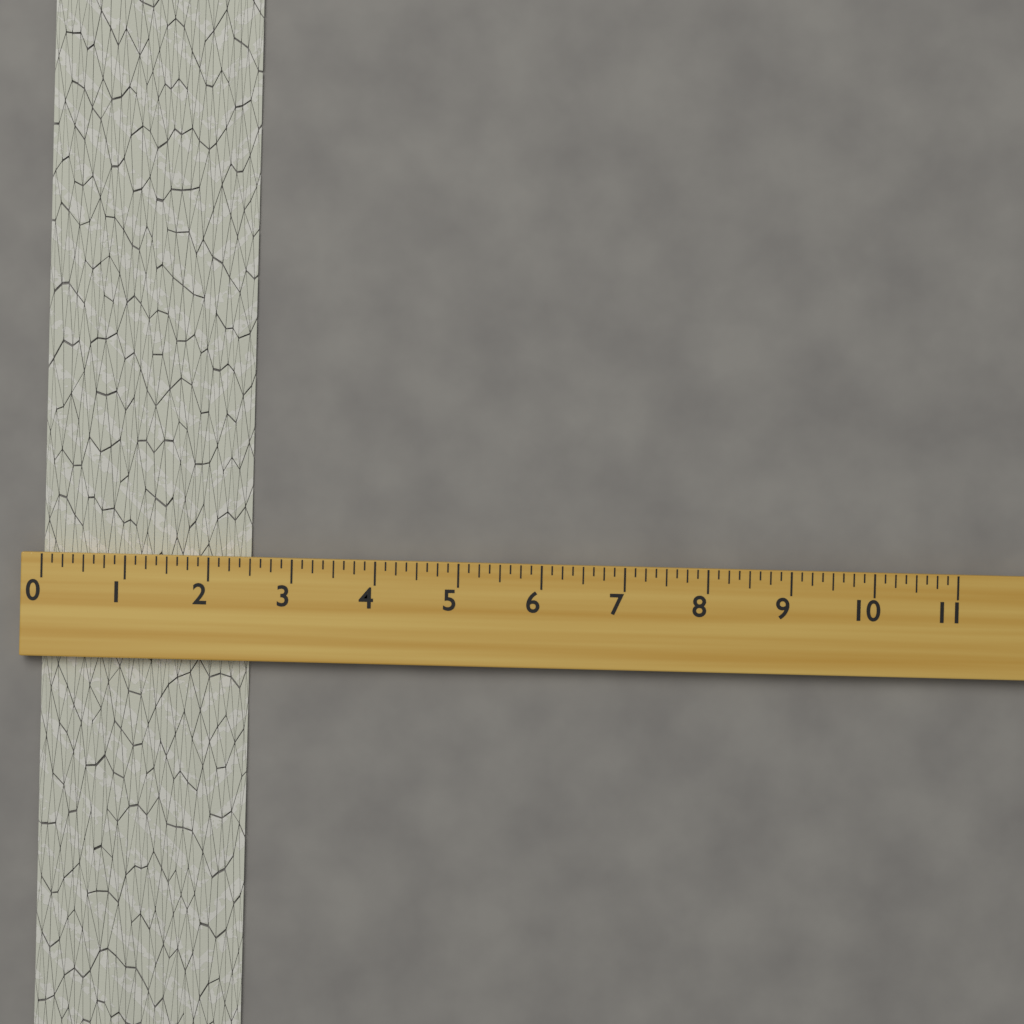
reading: 2.500 (no unit)
